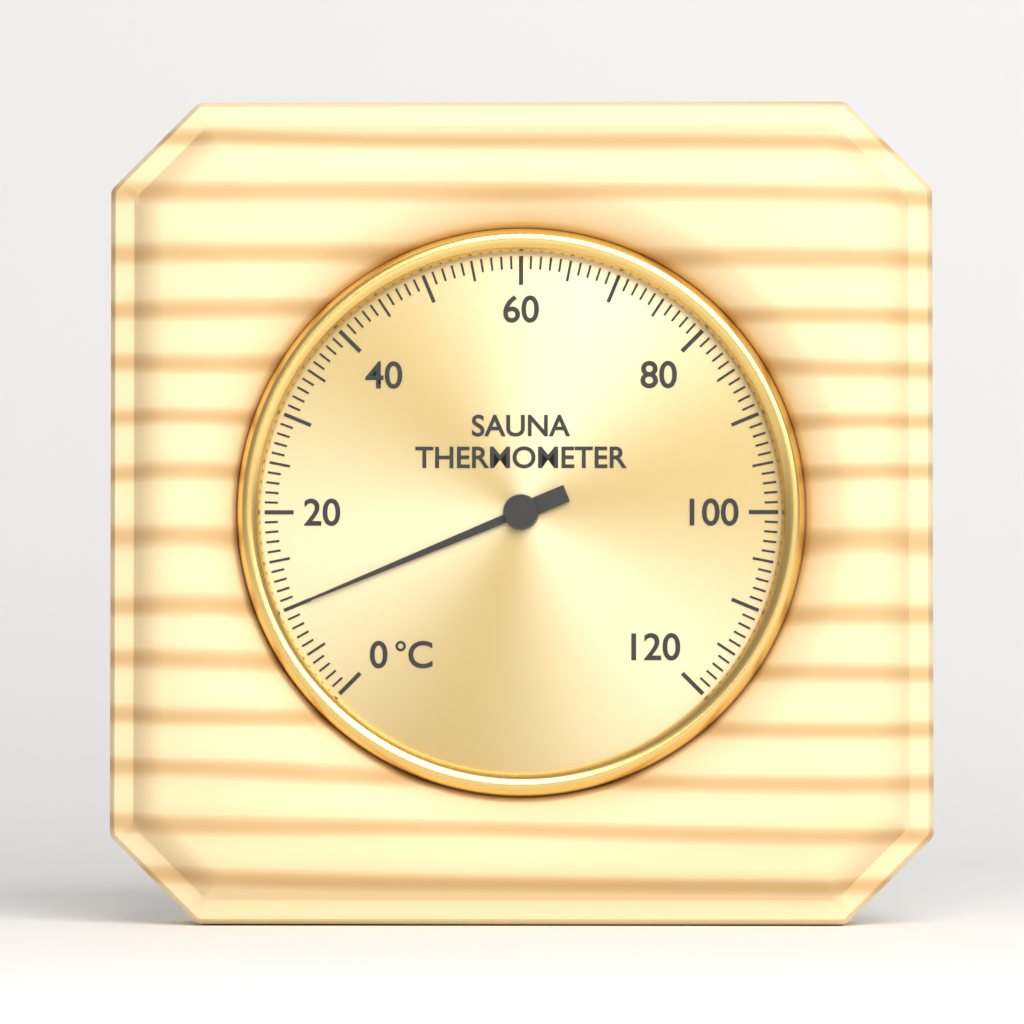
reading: 10 °C
